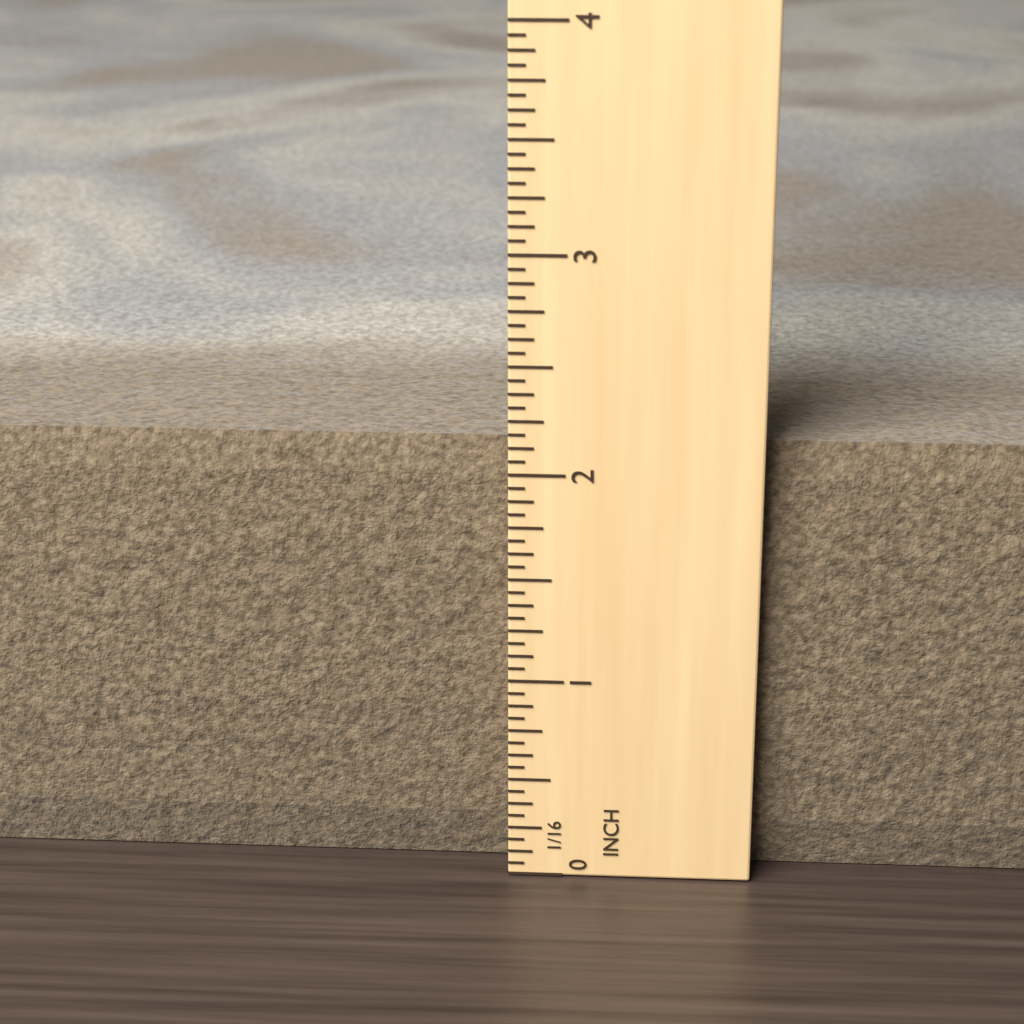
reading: 2.1250 in
